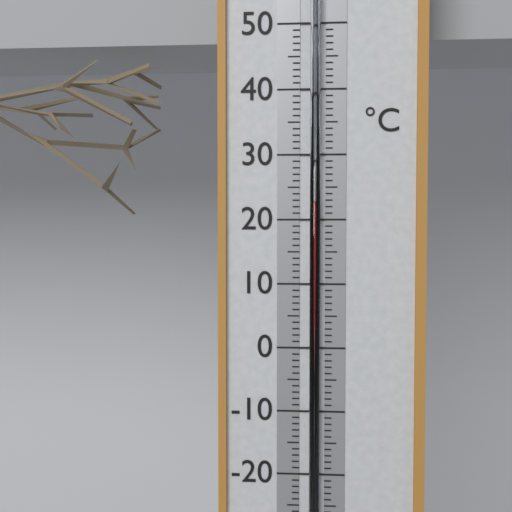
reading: 23 °C
